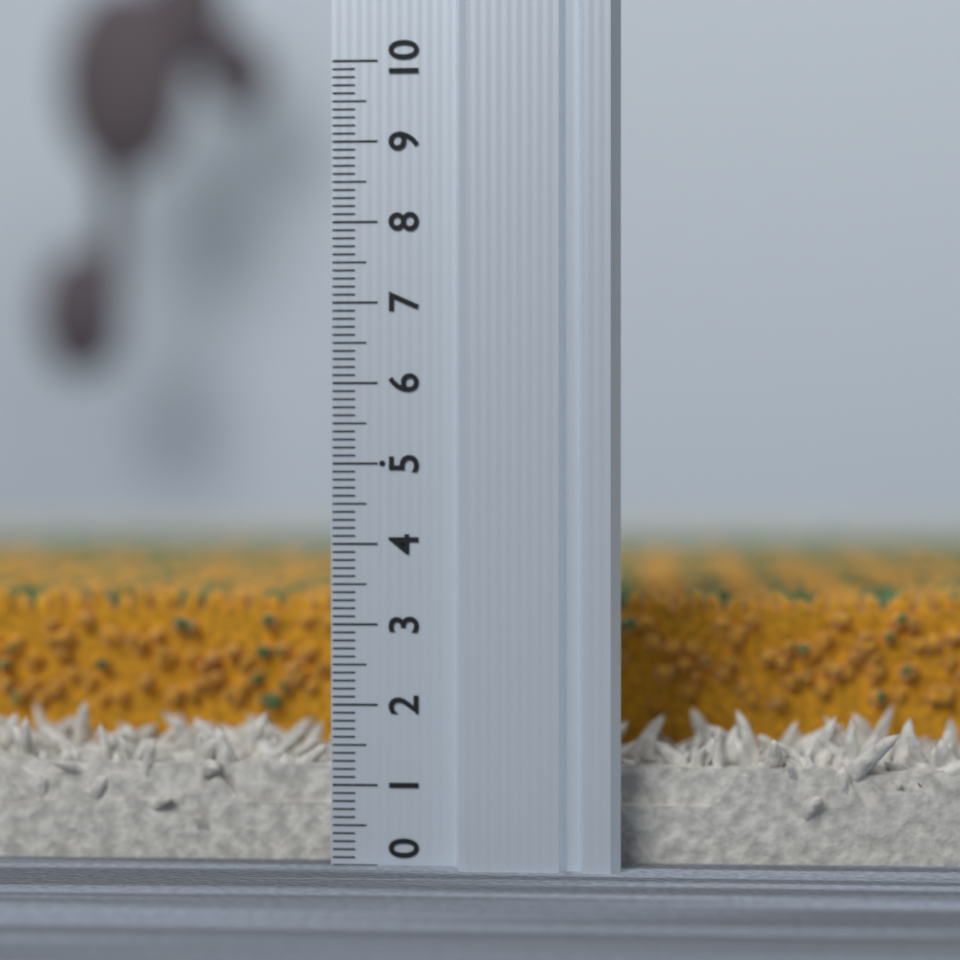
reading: 3.3 (no unit)
